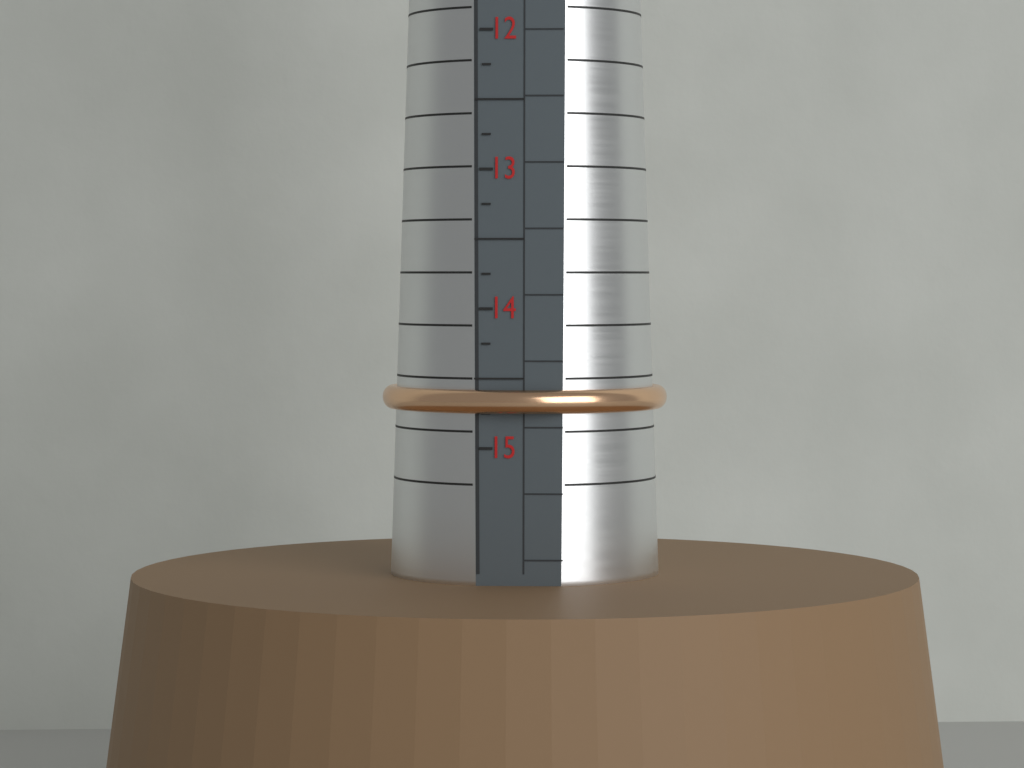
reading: 14.75 (no unit)
